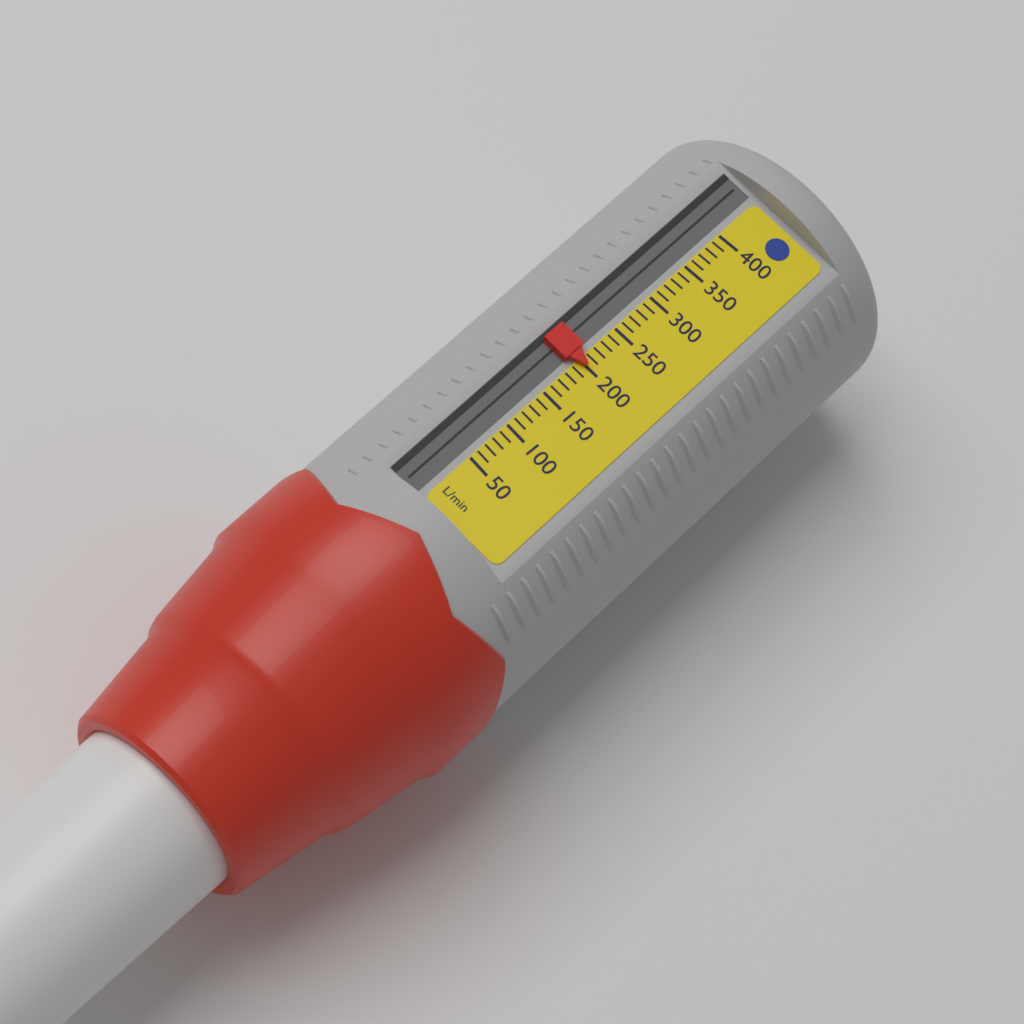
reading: 200 L/min
